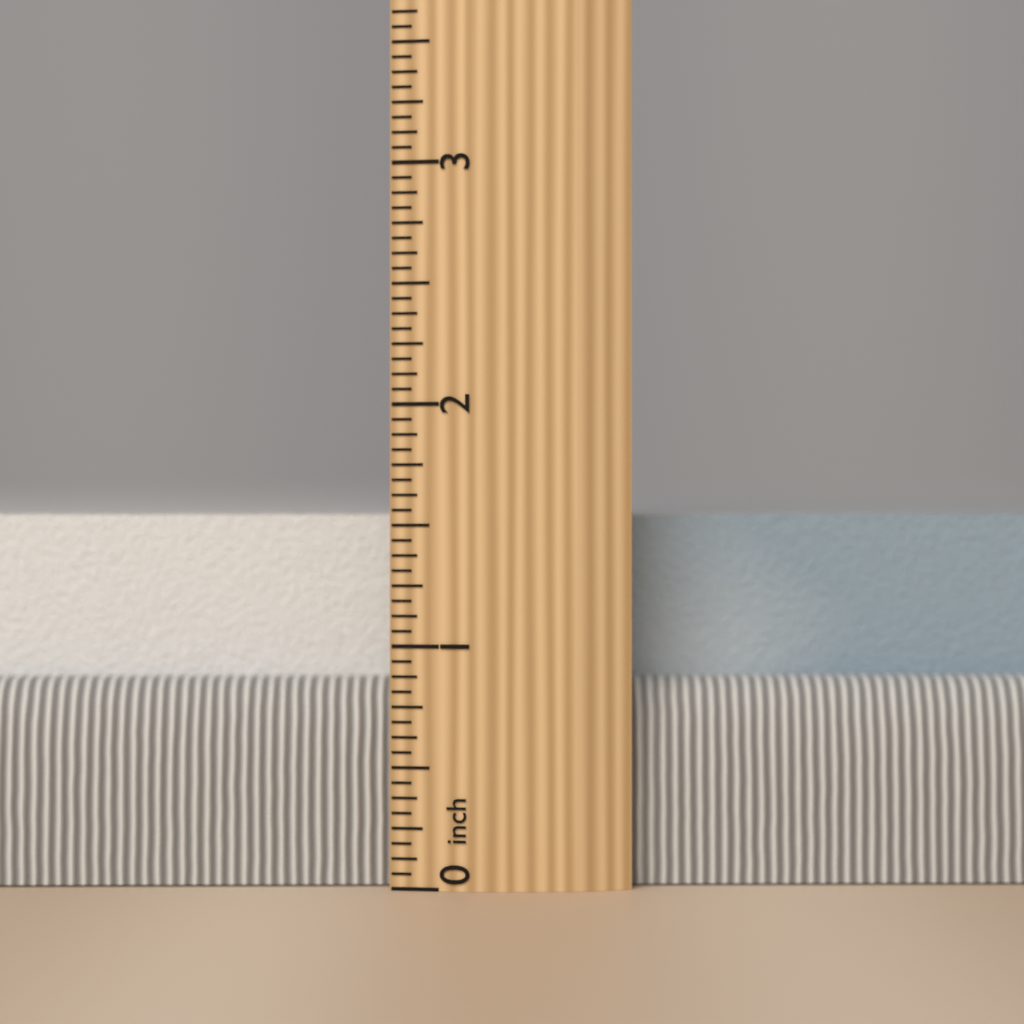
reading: 1.5625 inch
